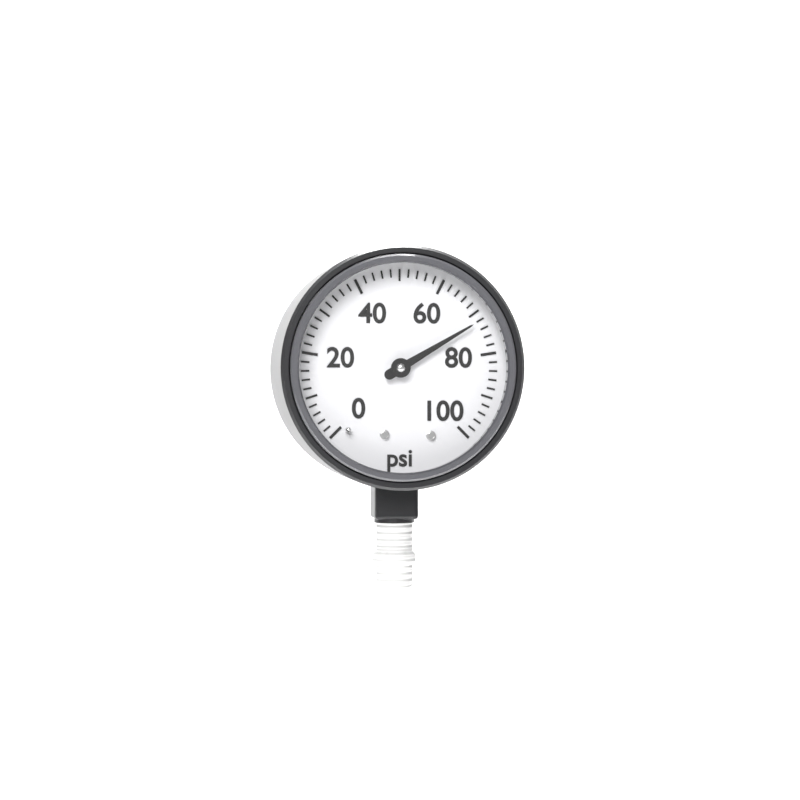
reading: 72 psi
